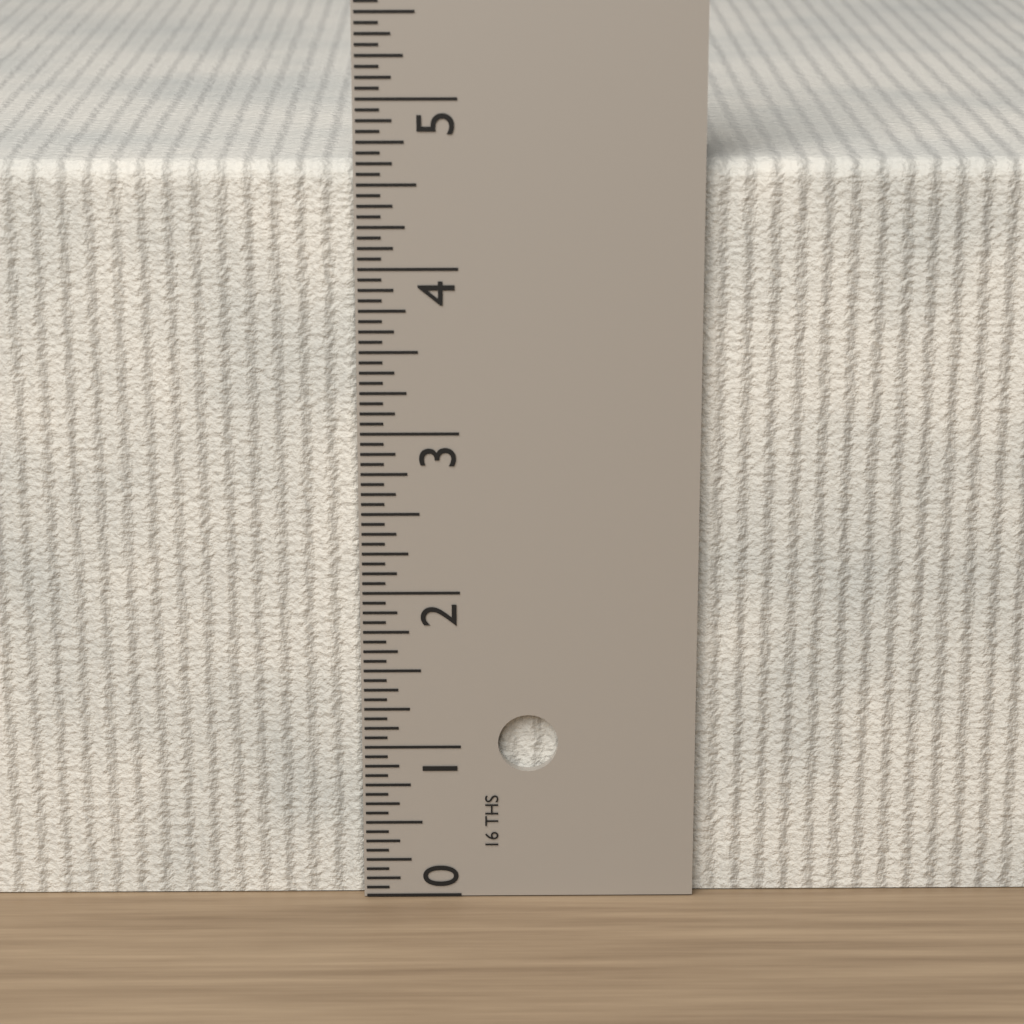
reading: 4.6250 in
